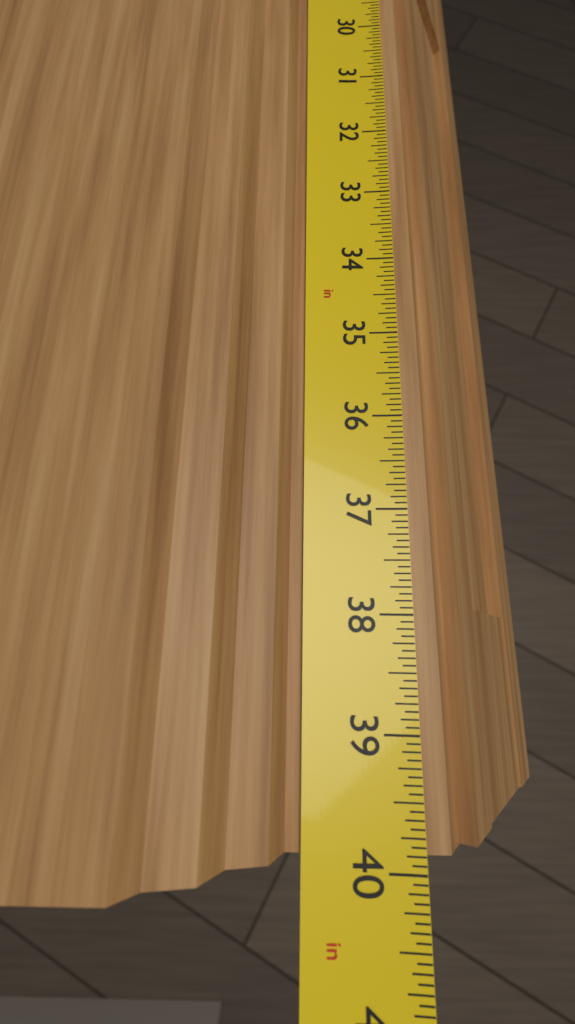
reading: 39.8750 in
